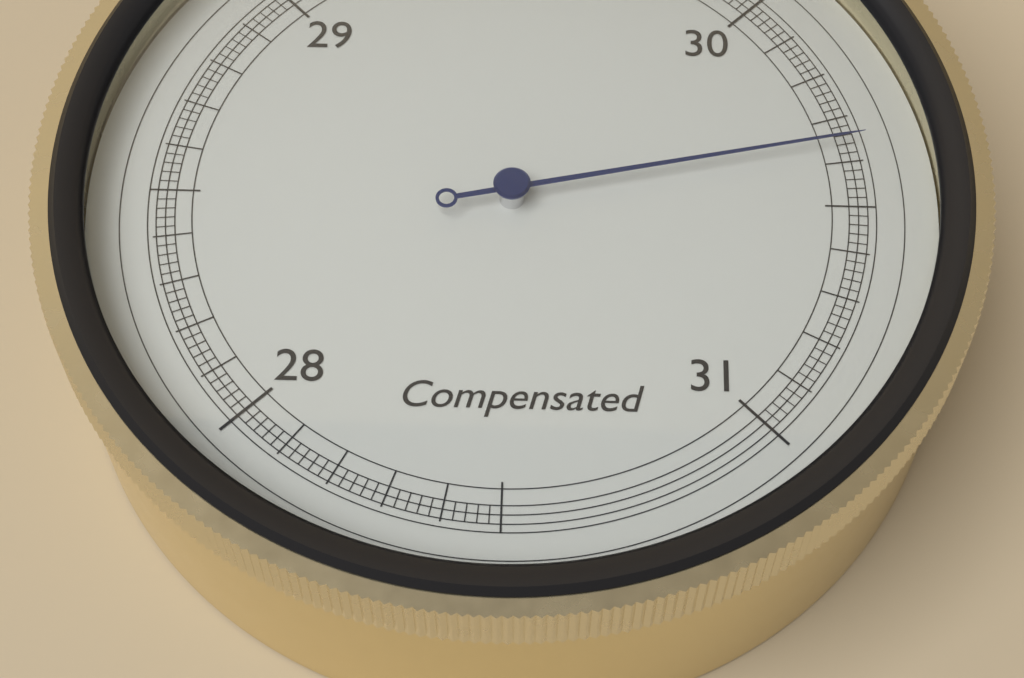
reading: 30.36 inHg
